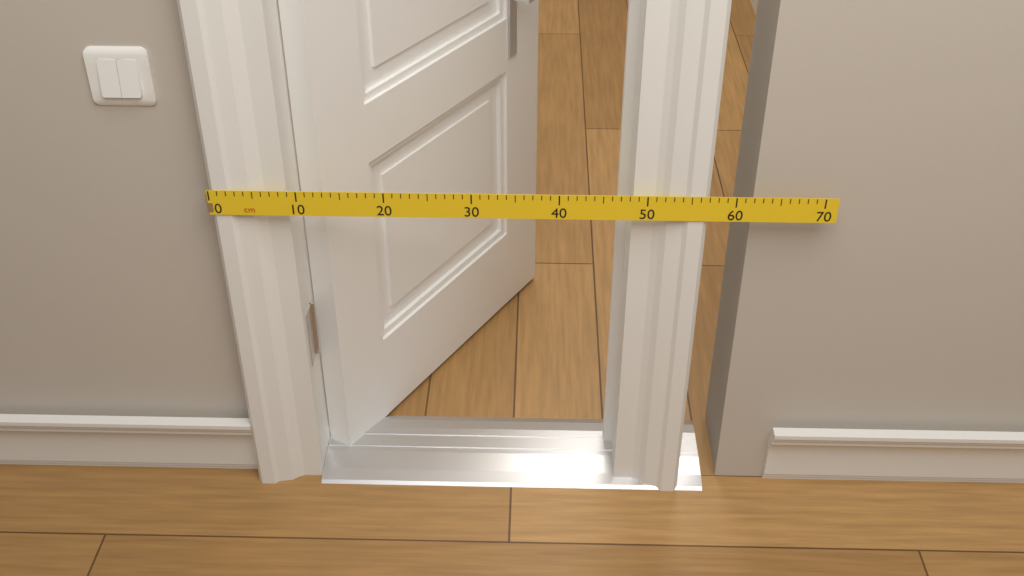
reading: 57 cm
